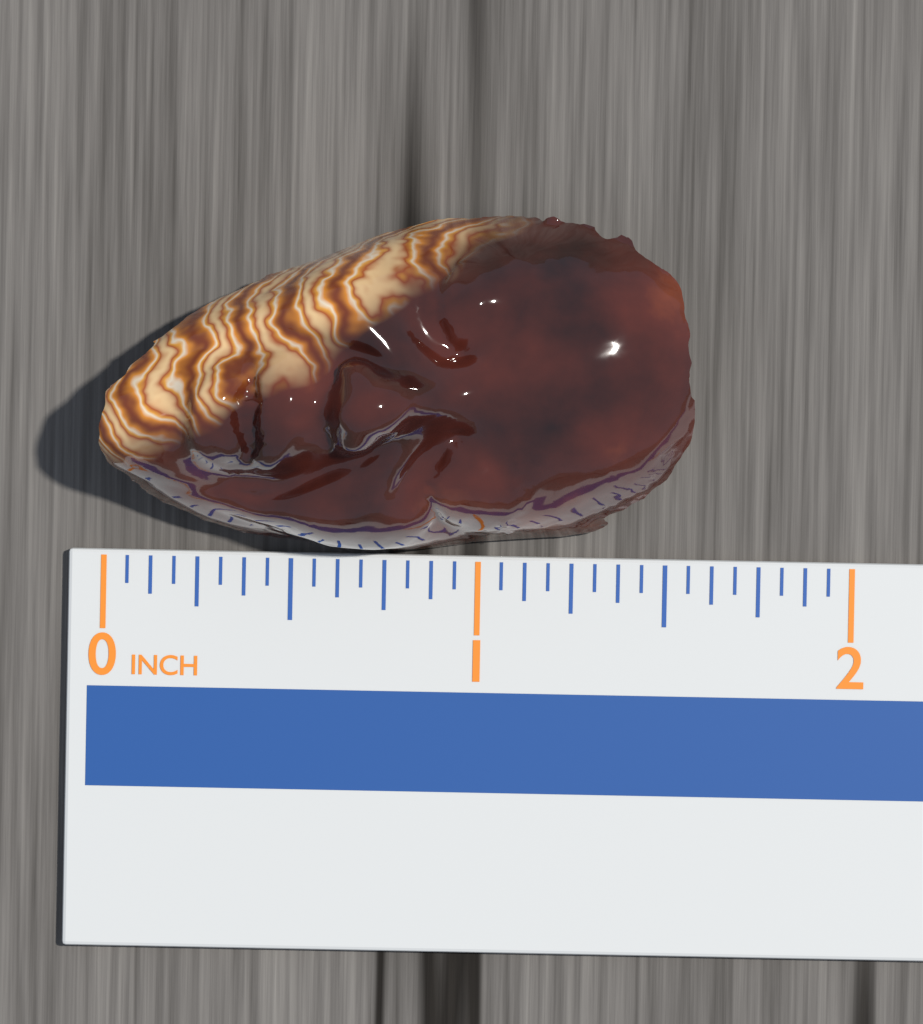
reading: 1.5625 in
